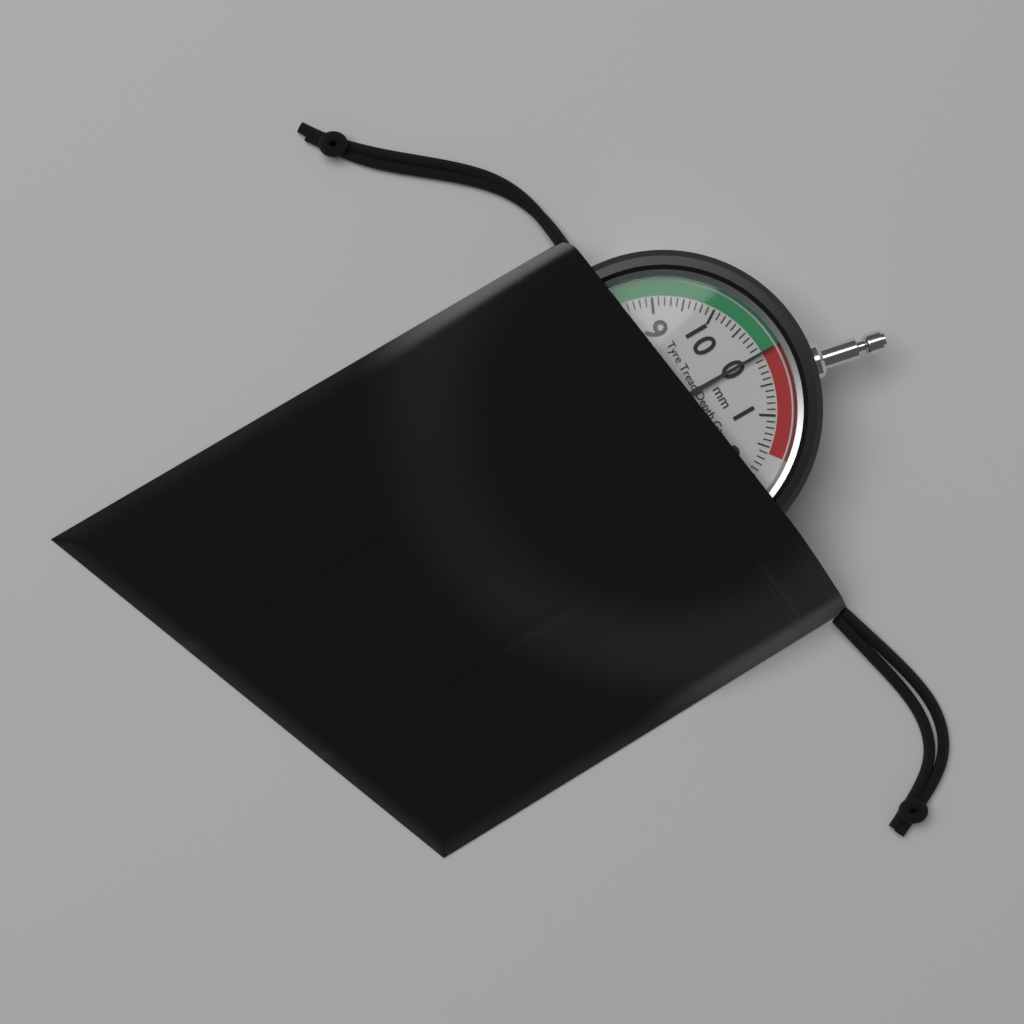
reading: 0.0 mm
